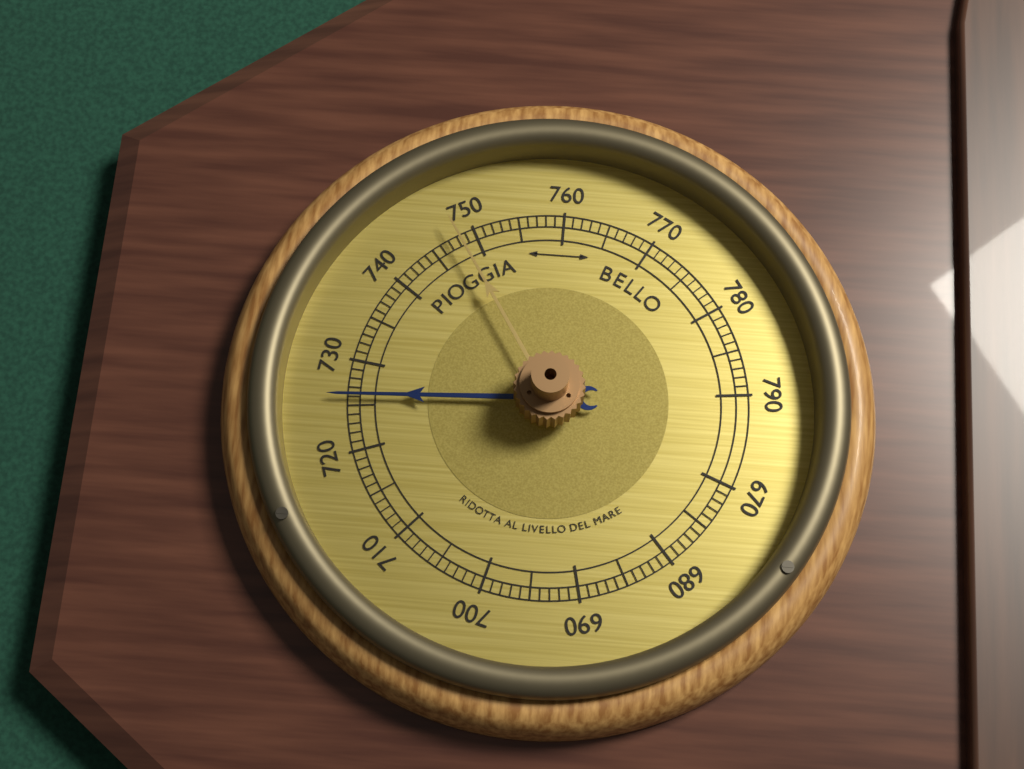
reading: 726 (no unit)
